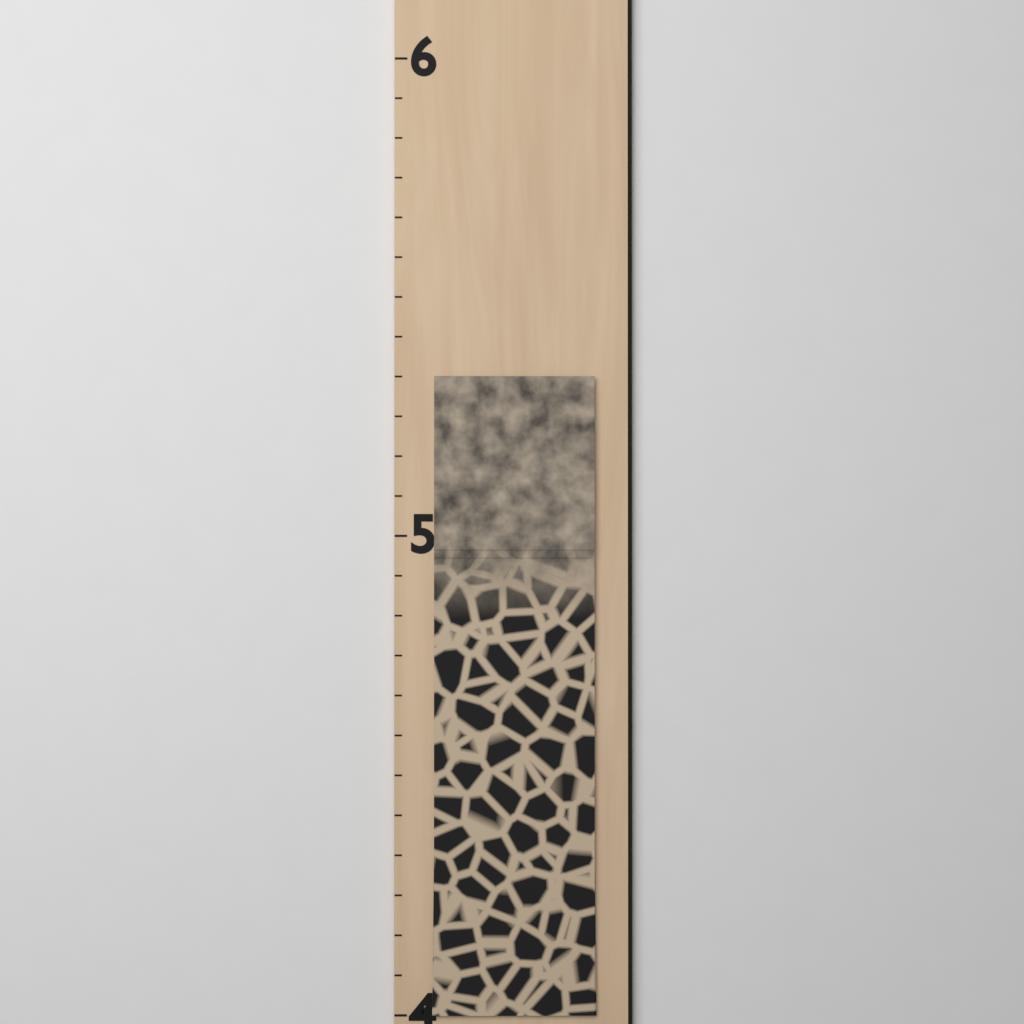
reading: 5.333333 (no unit)
